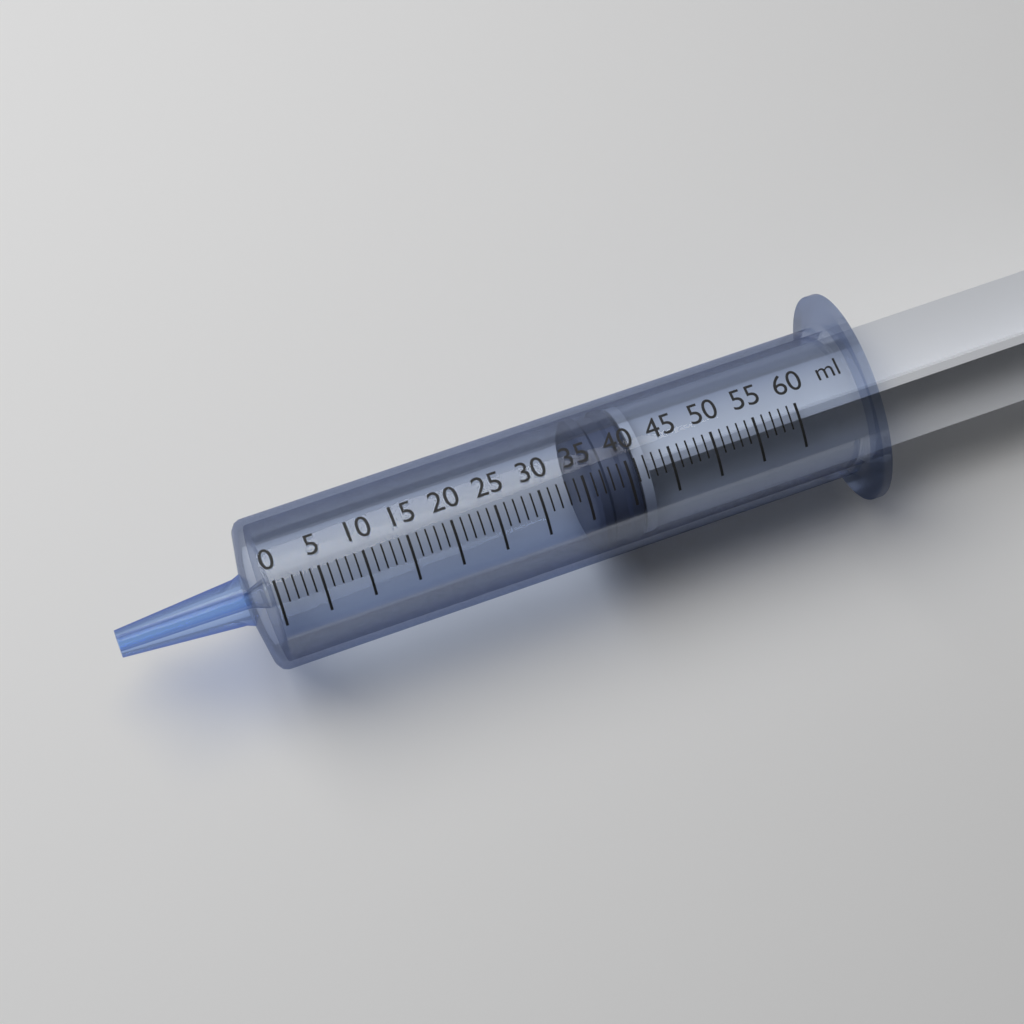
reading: 36 ml
